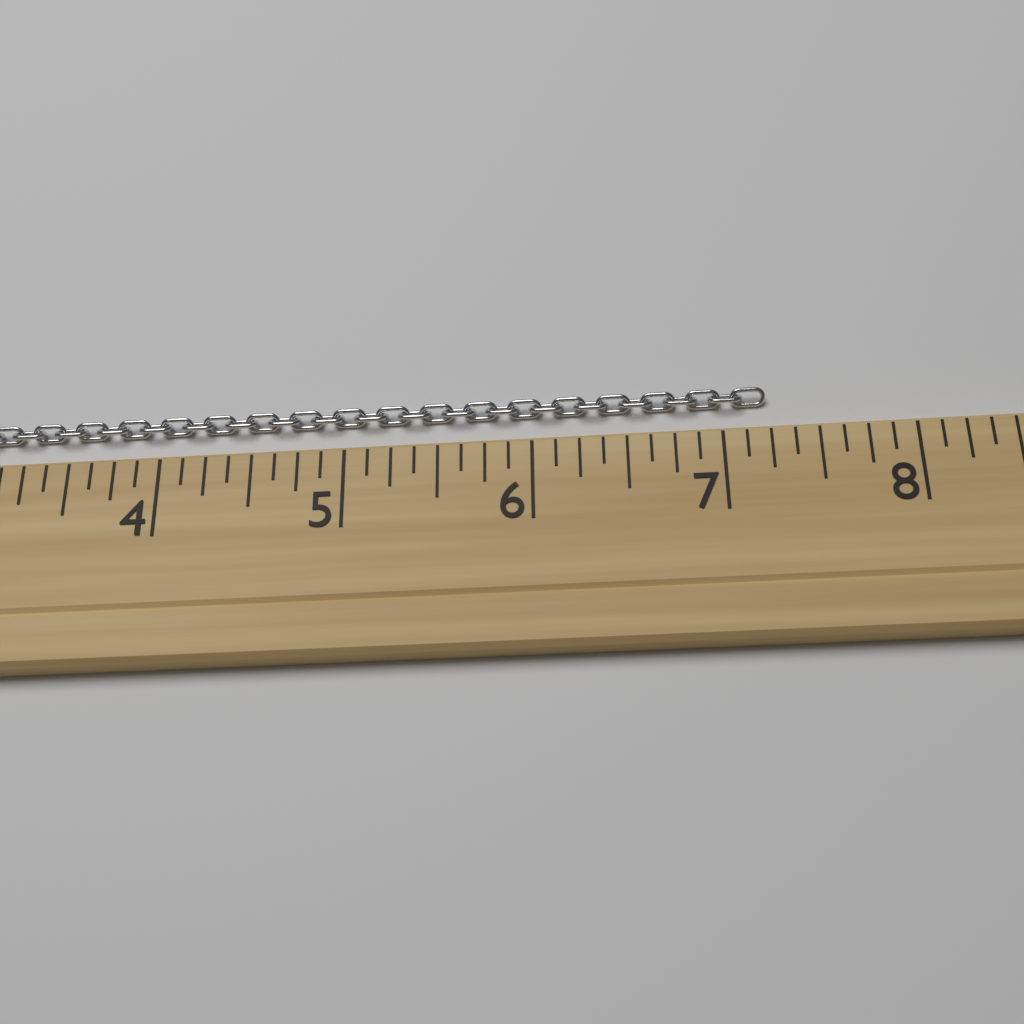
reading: 7.250 (no unit)
